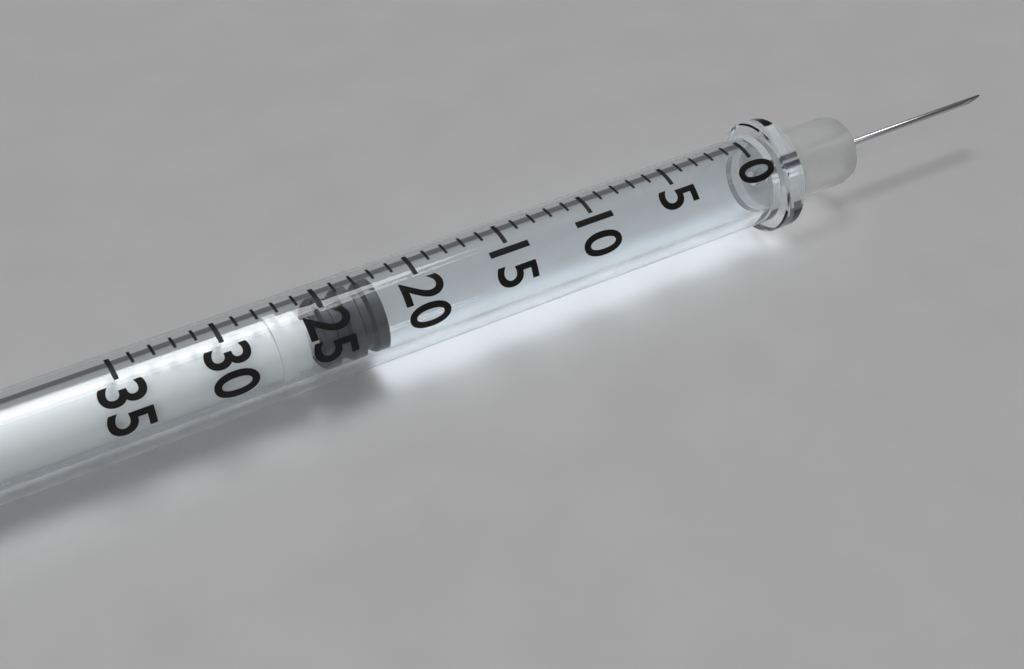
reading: 22 (no unit)
